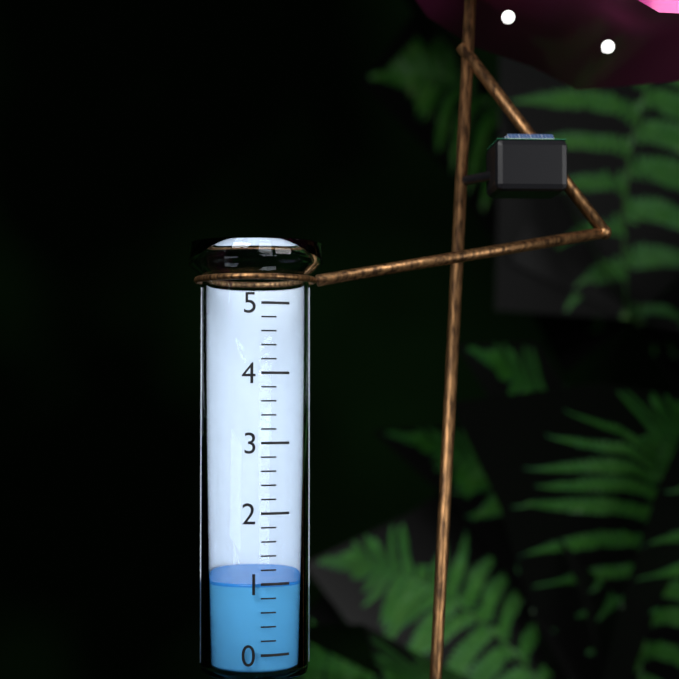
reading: 1.0 (no unit)
